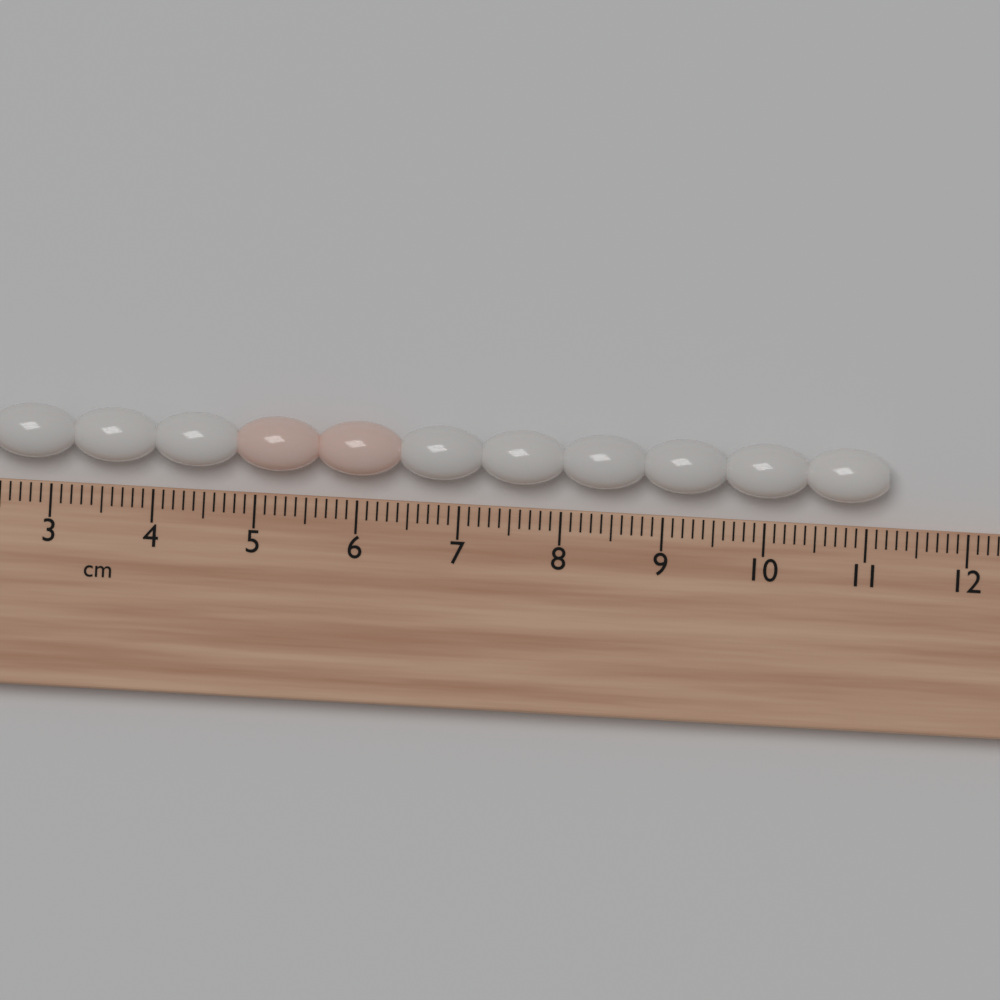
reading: 11.2 cm
